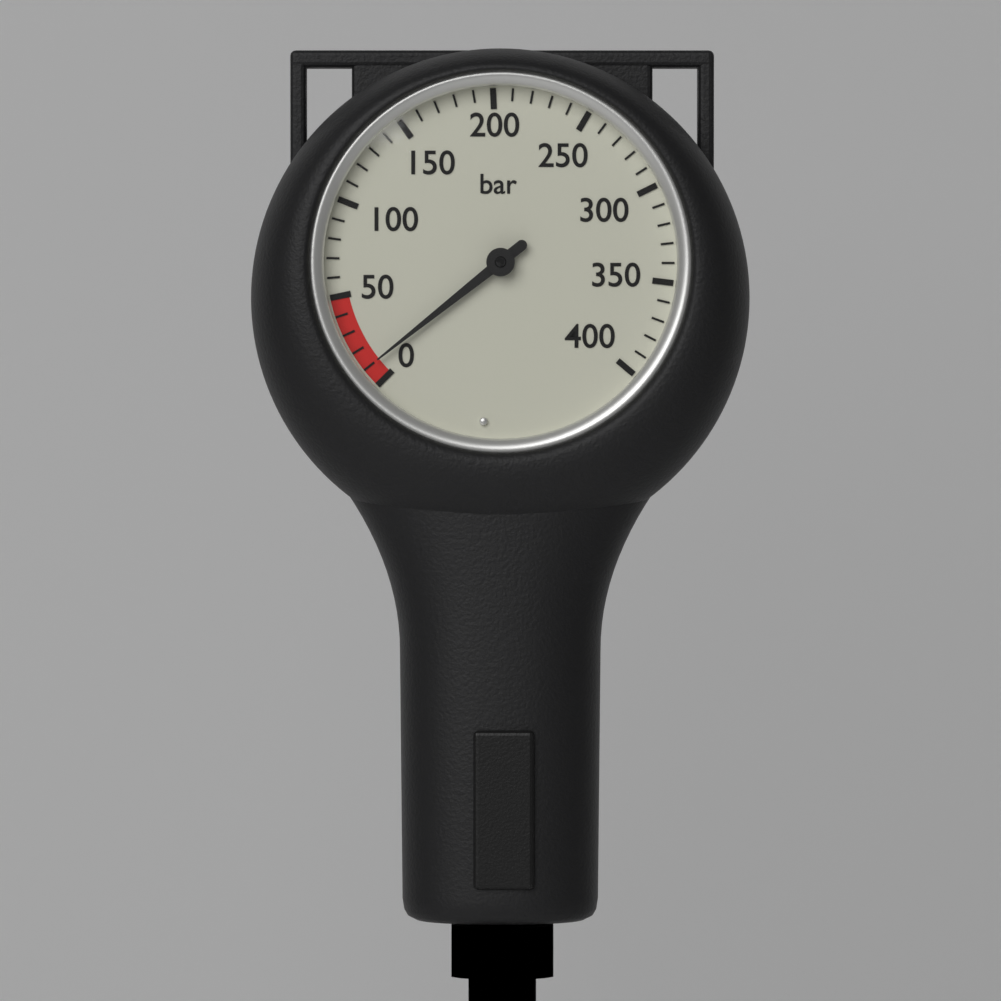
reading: 10 bar
